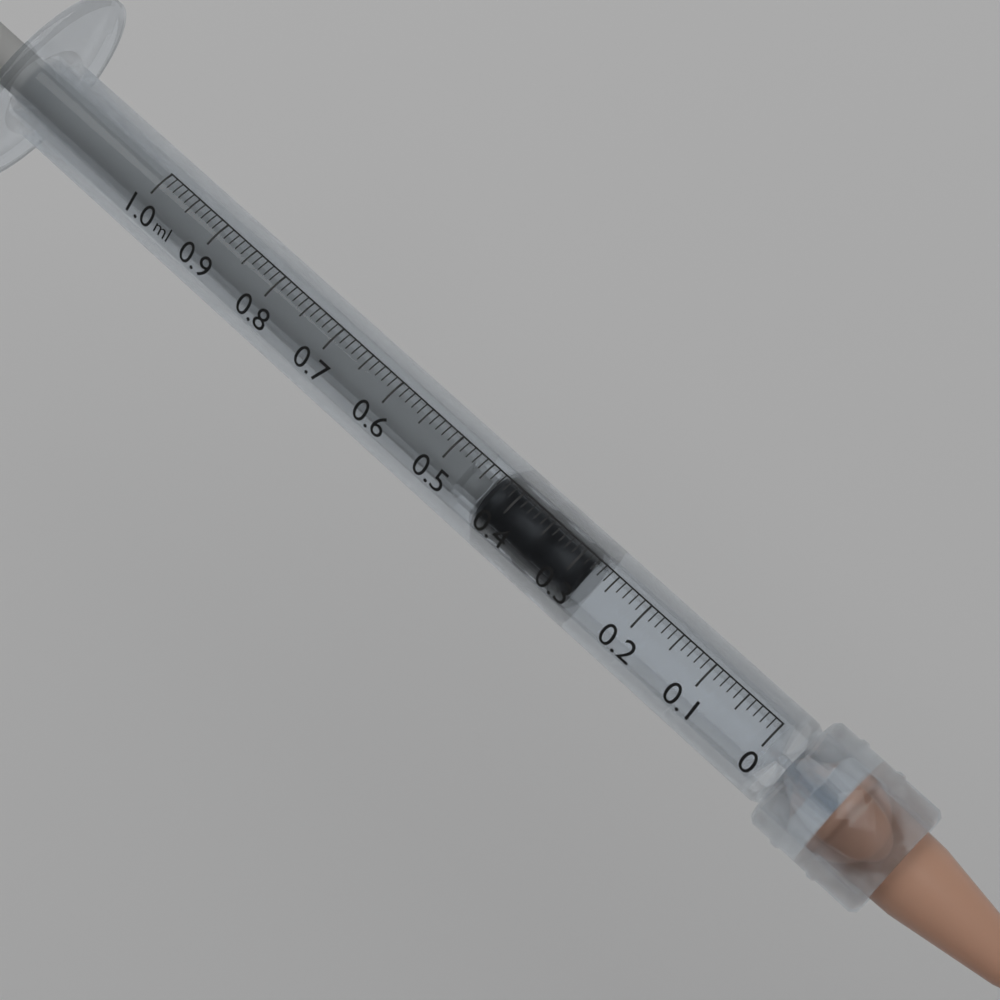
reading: 0.28 ml
